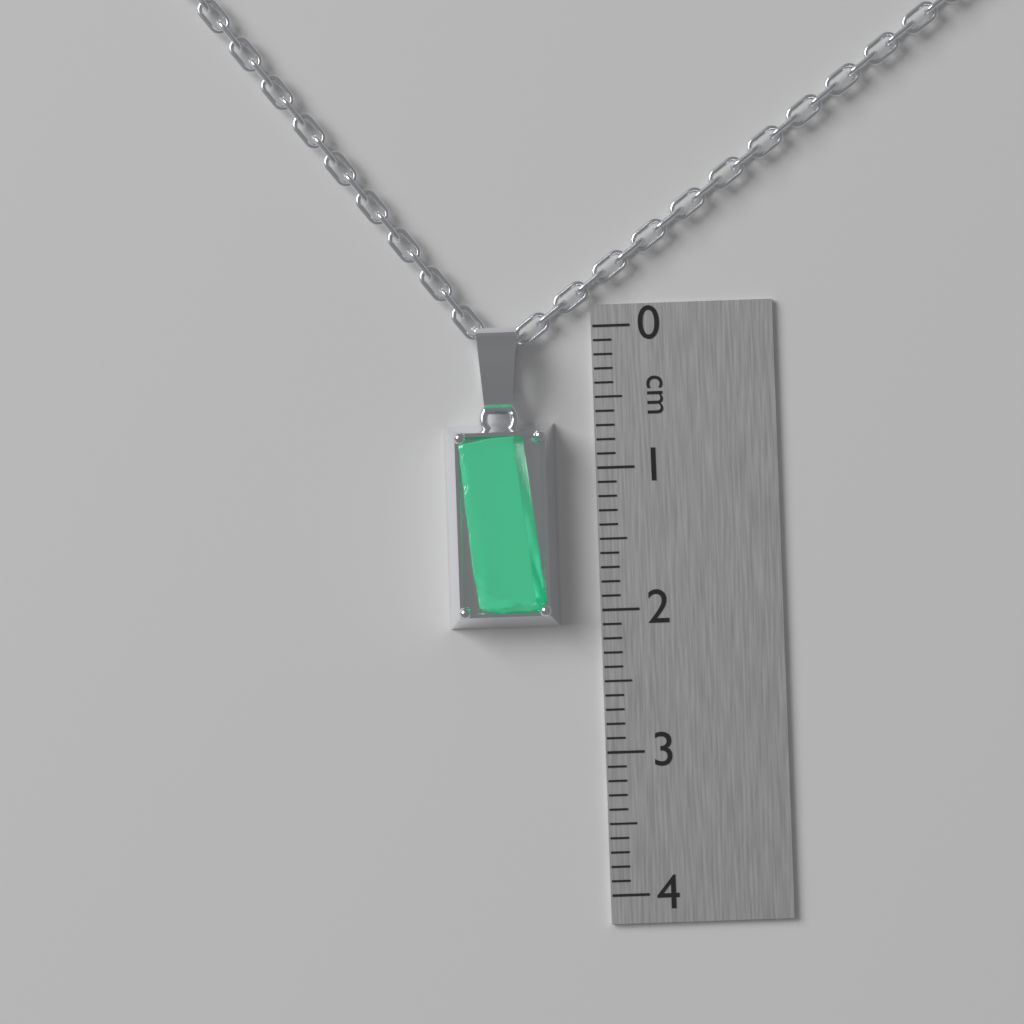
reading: 2.1 cm
